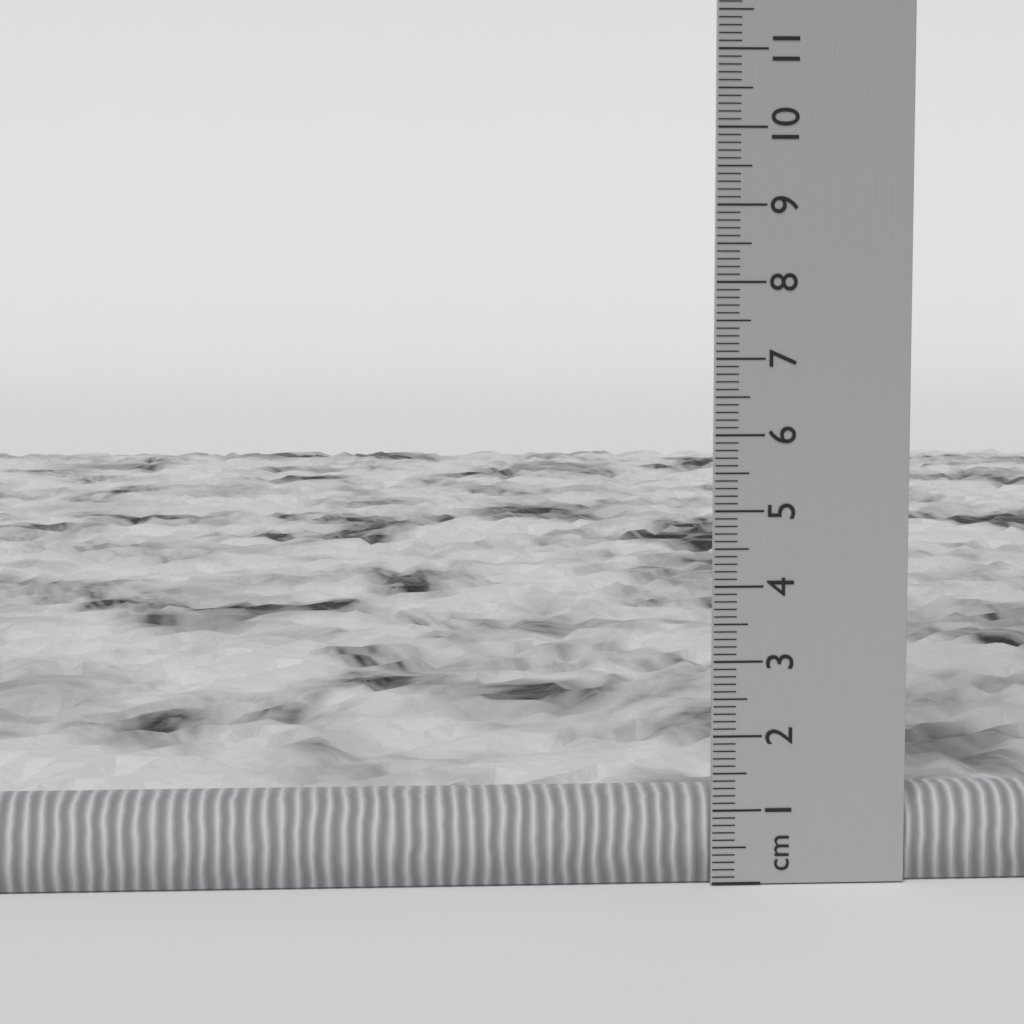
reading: 1.0 cm
